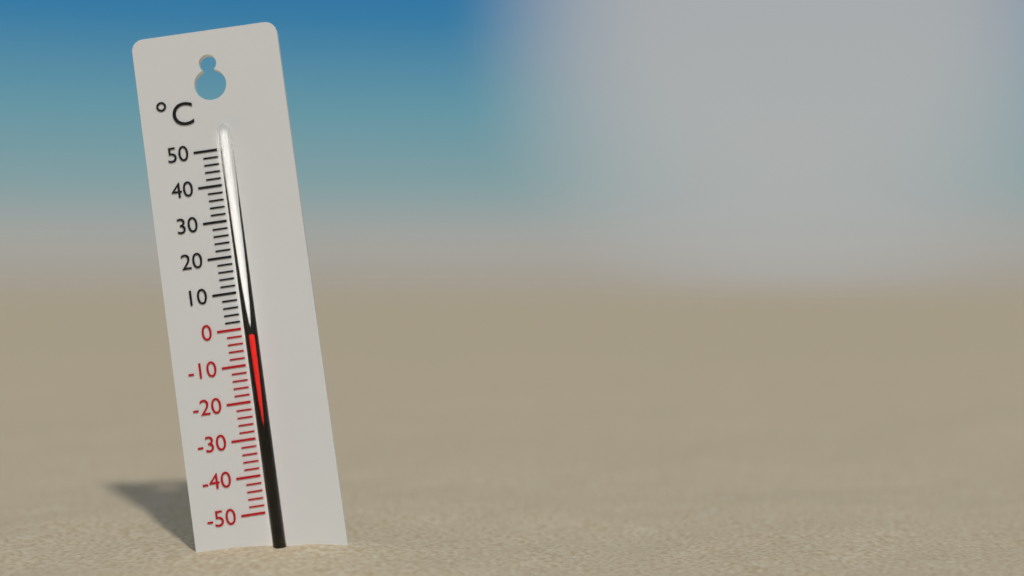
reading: -2 °C
